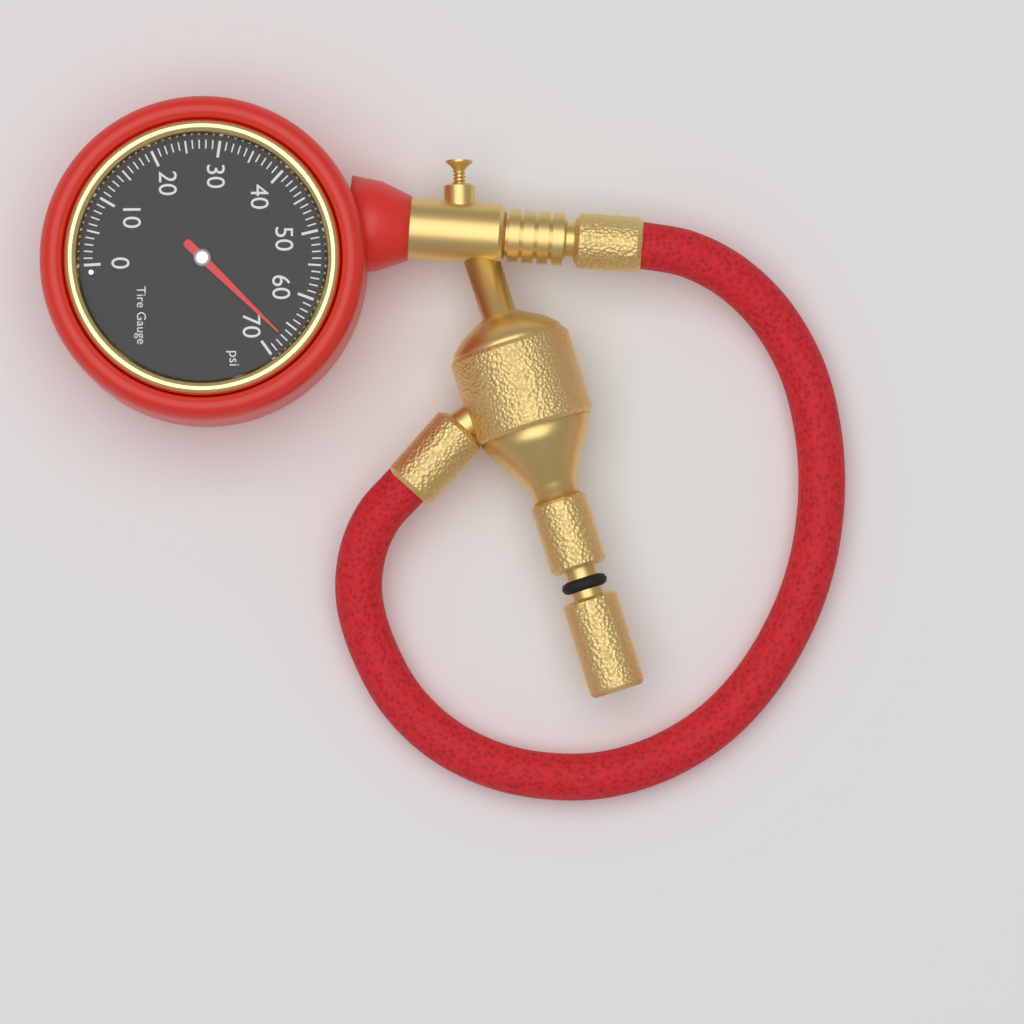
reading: 67 psi
